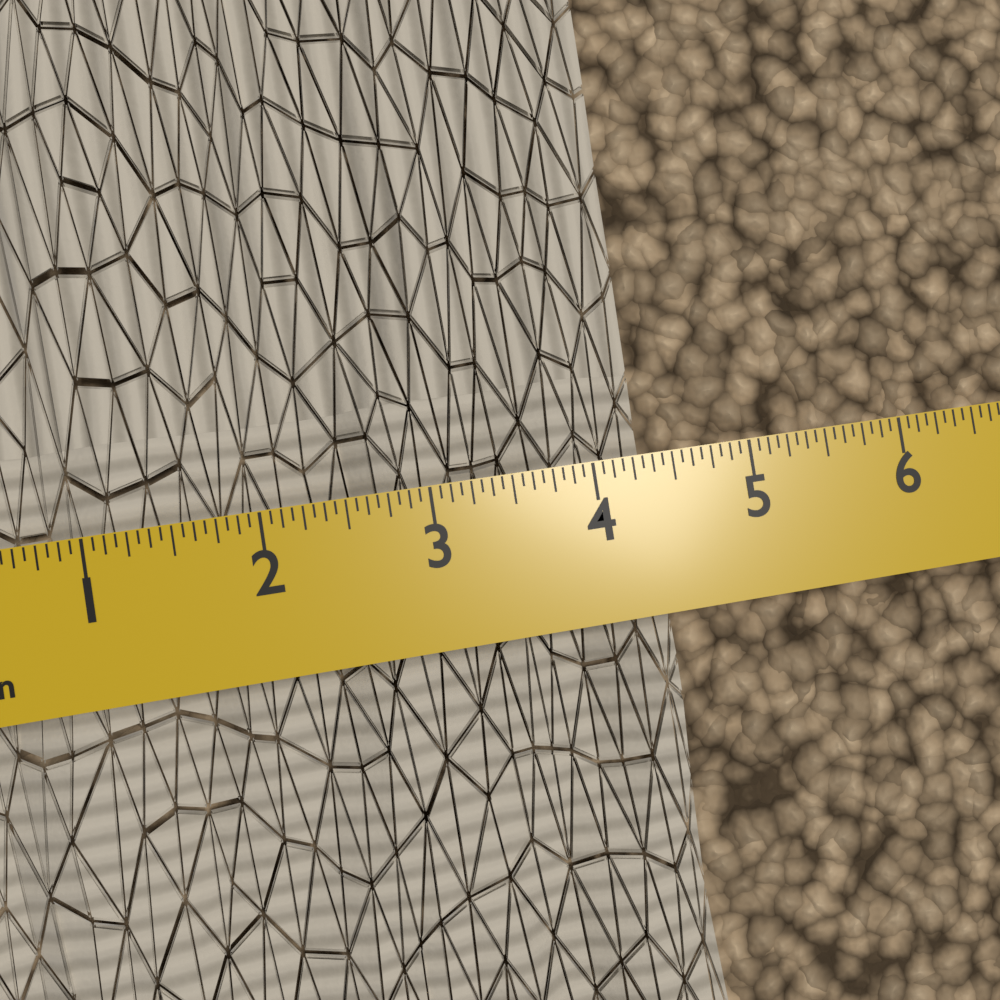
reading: 4.3750 in
